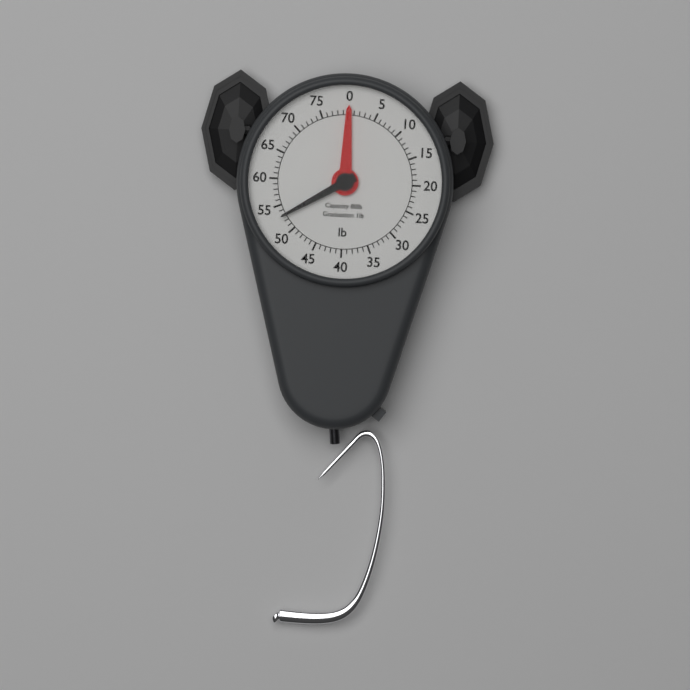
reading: 53 lb
